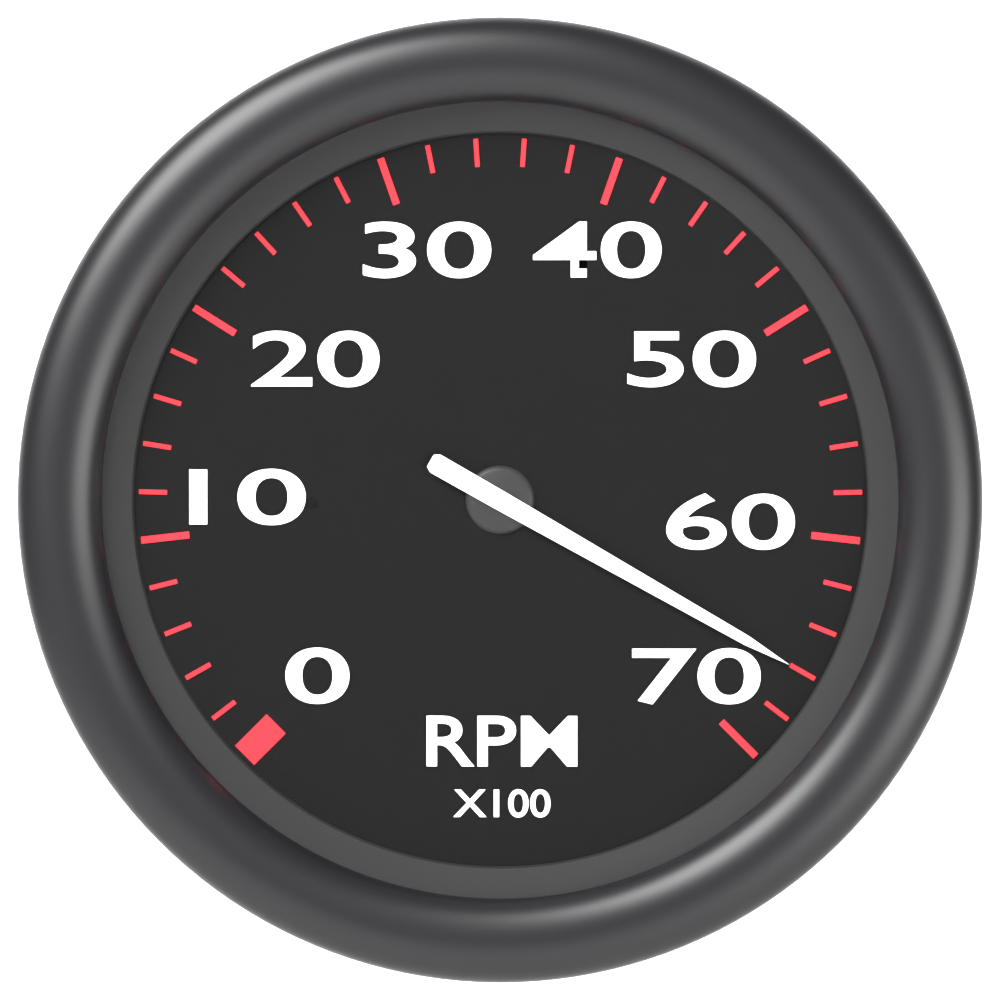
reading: 6600 RPM
